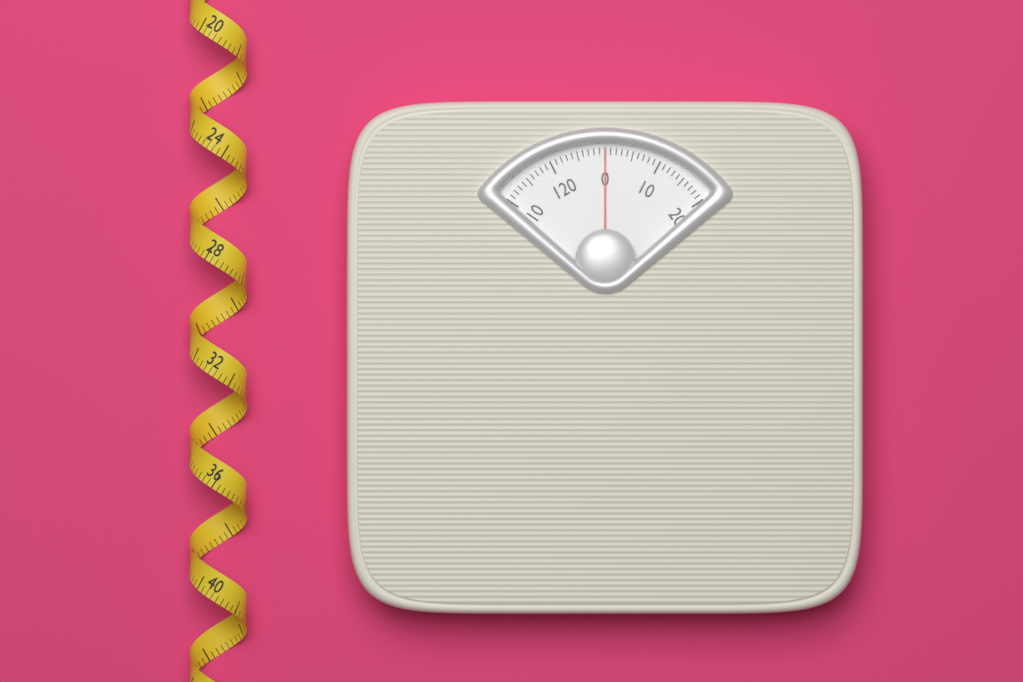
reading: 0 (no unit)
